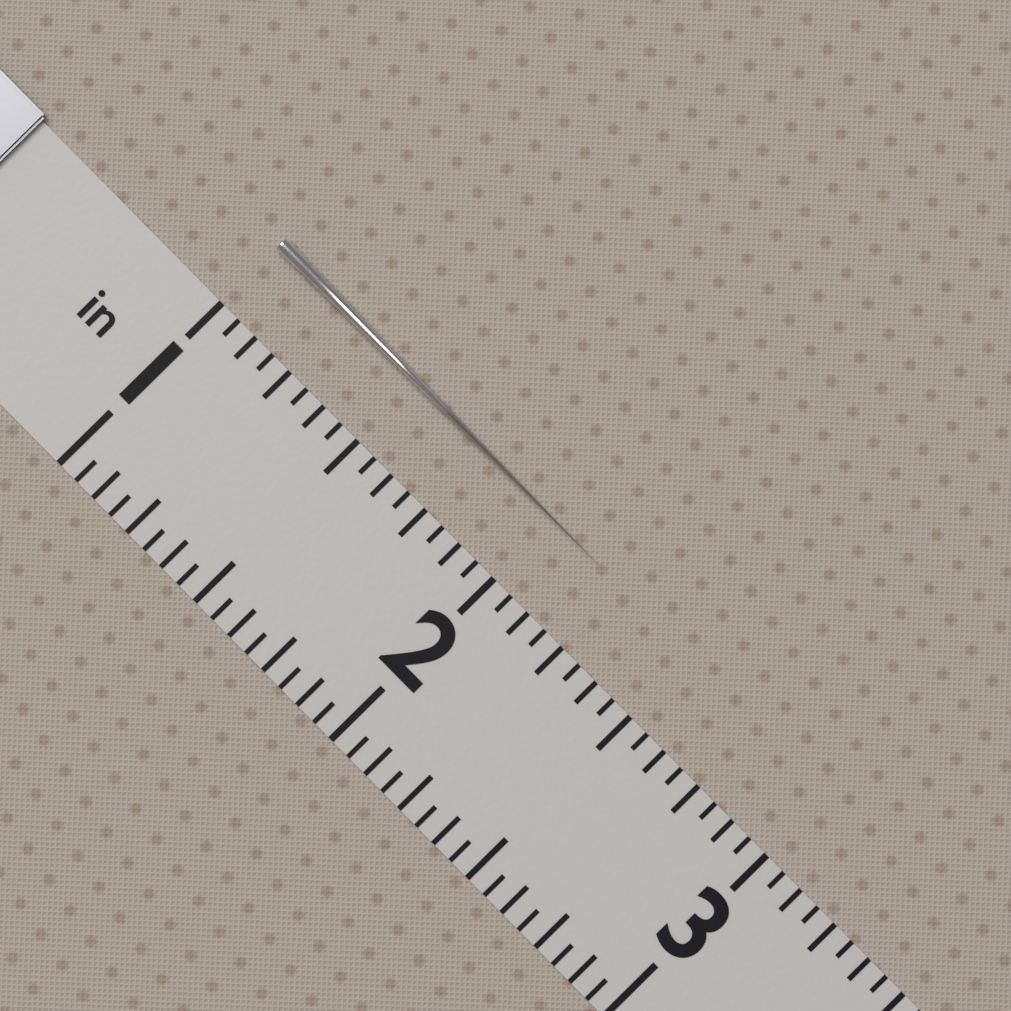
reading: 2.1875 in
